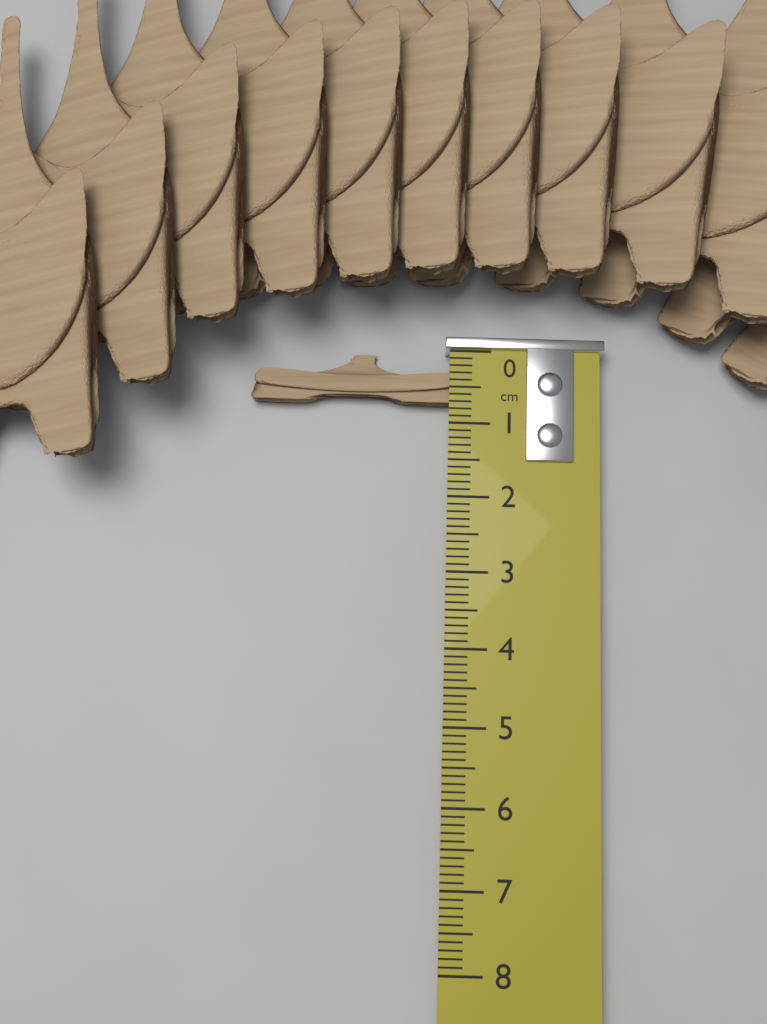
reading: 0.7 cm
